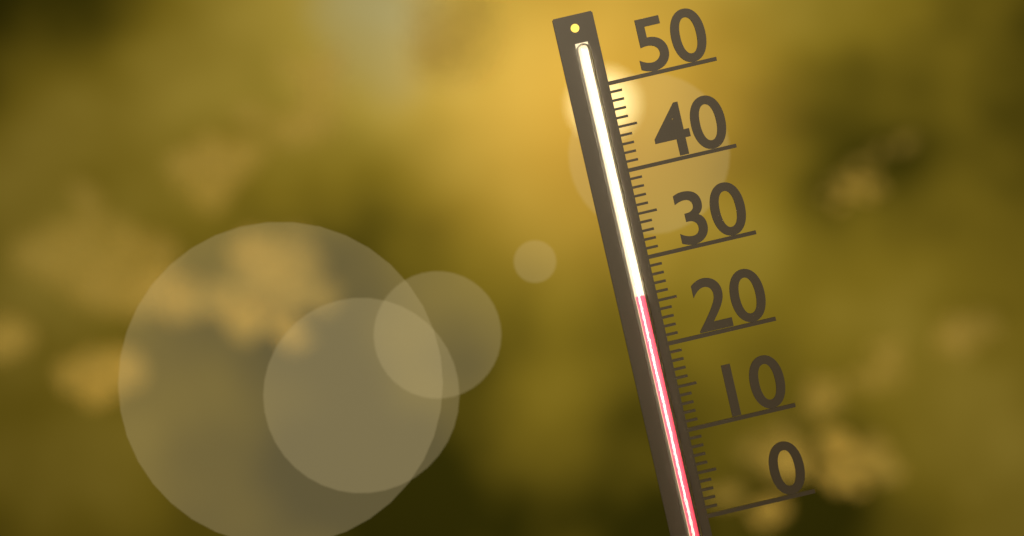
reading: 26 (no unit)
